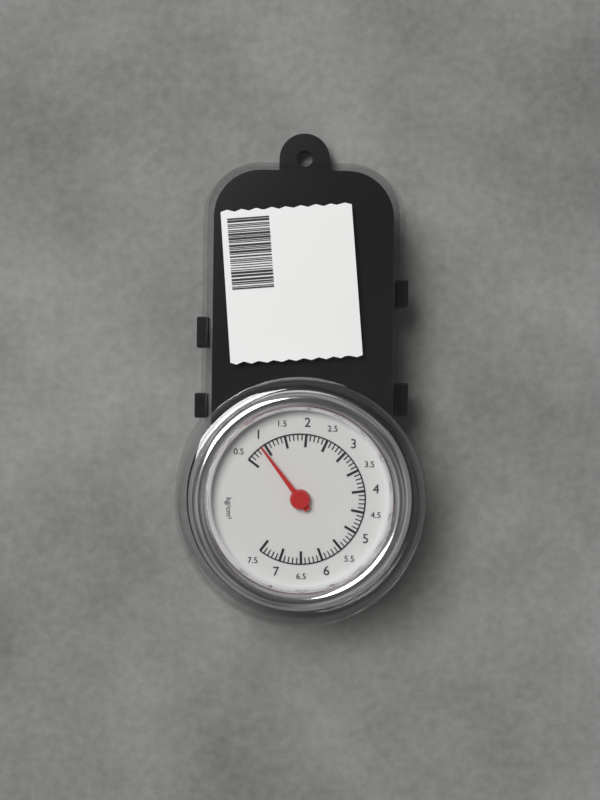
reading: 0.9 kg/cm²
